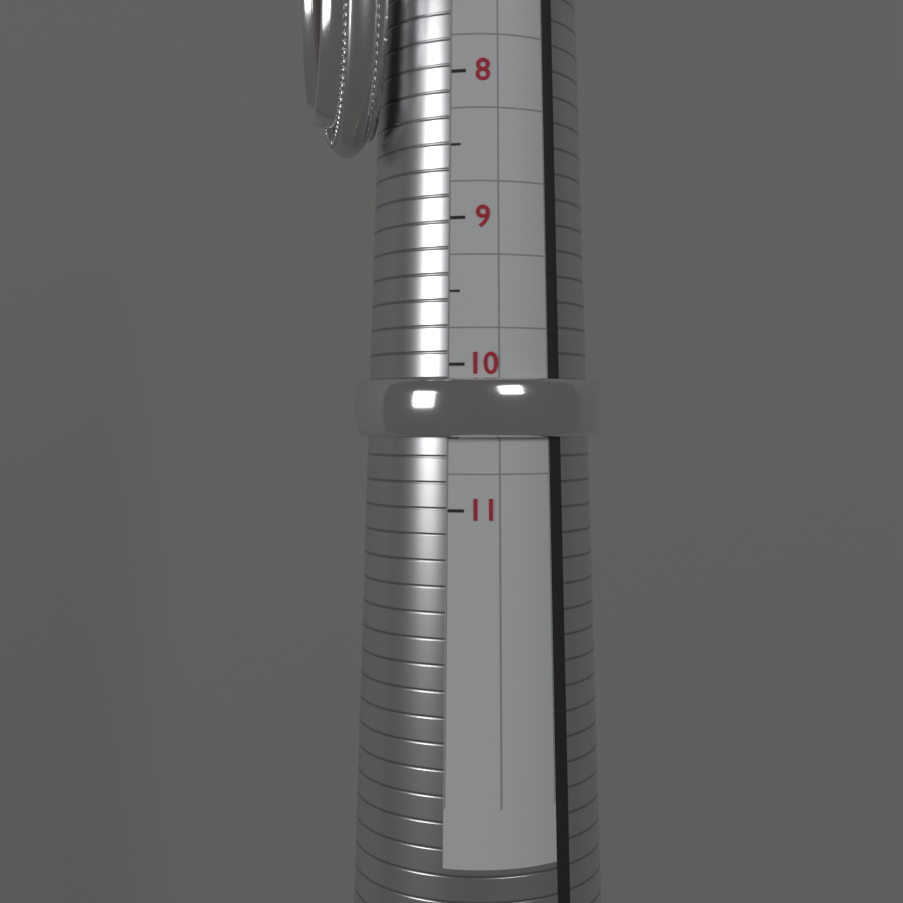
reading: 10.5 (no unit)
